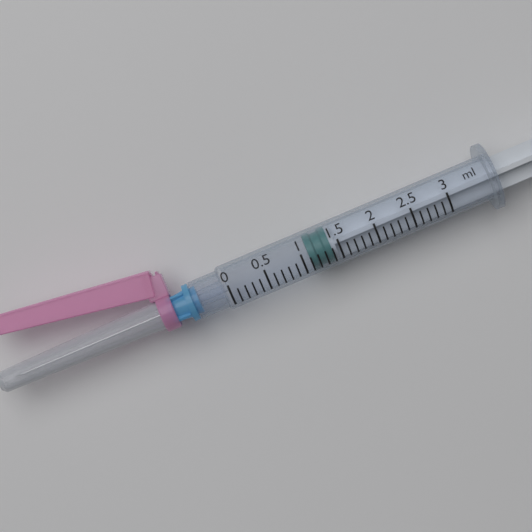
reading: 1.1 ml
